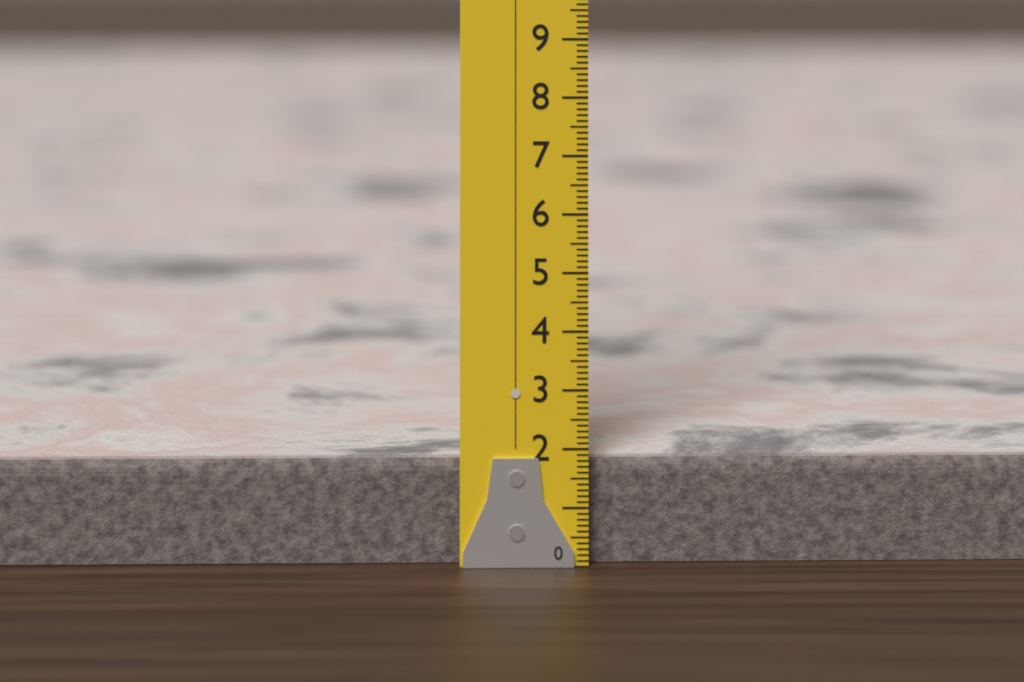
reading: 1.8 (no unit)
